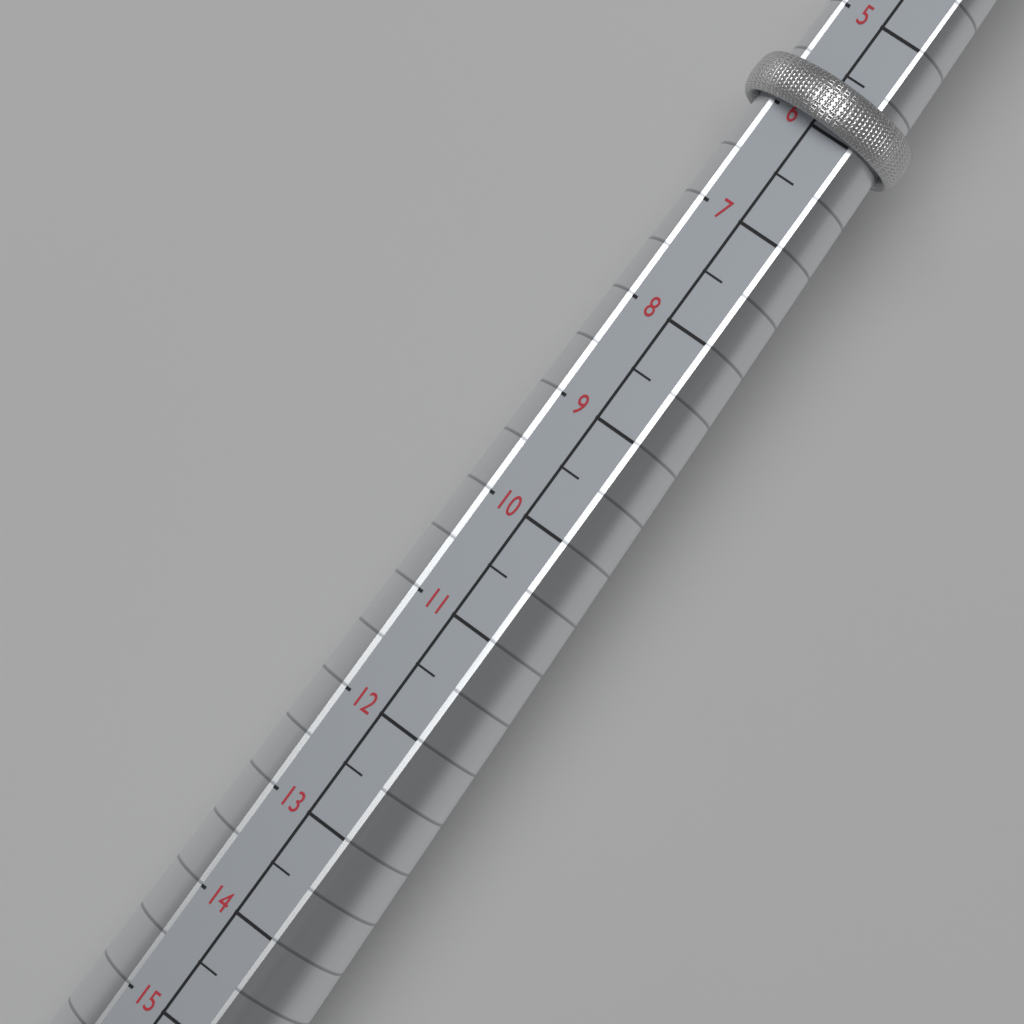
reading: 6.0 (no unit)
